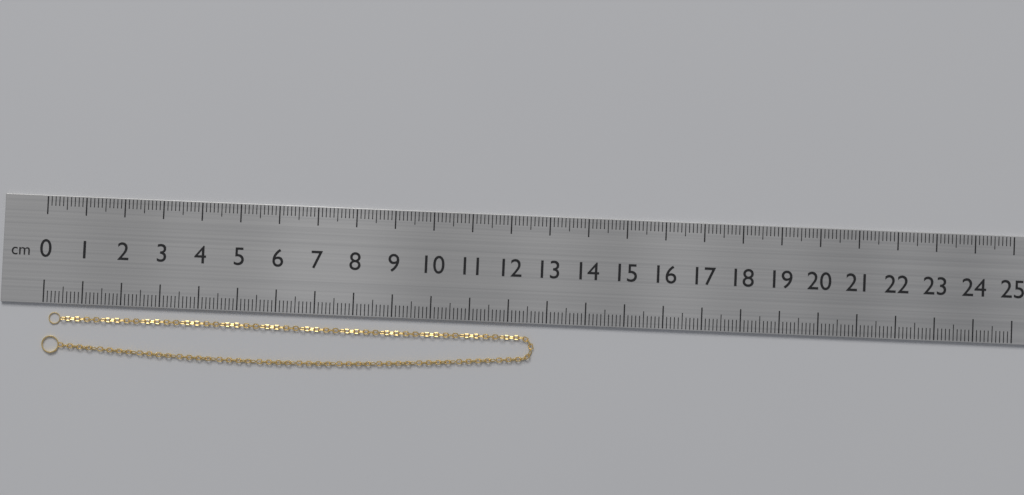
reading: 12.7 cm
